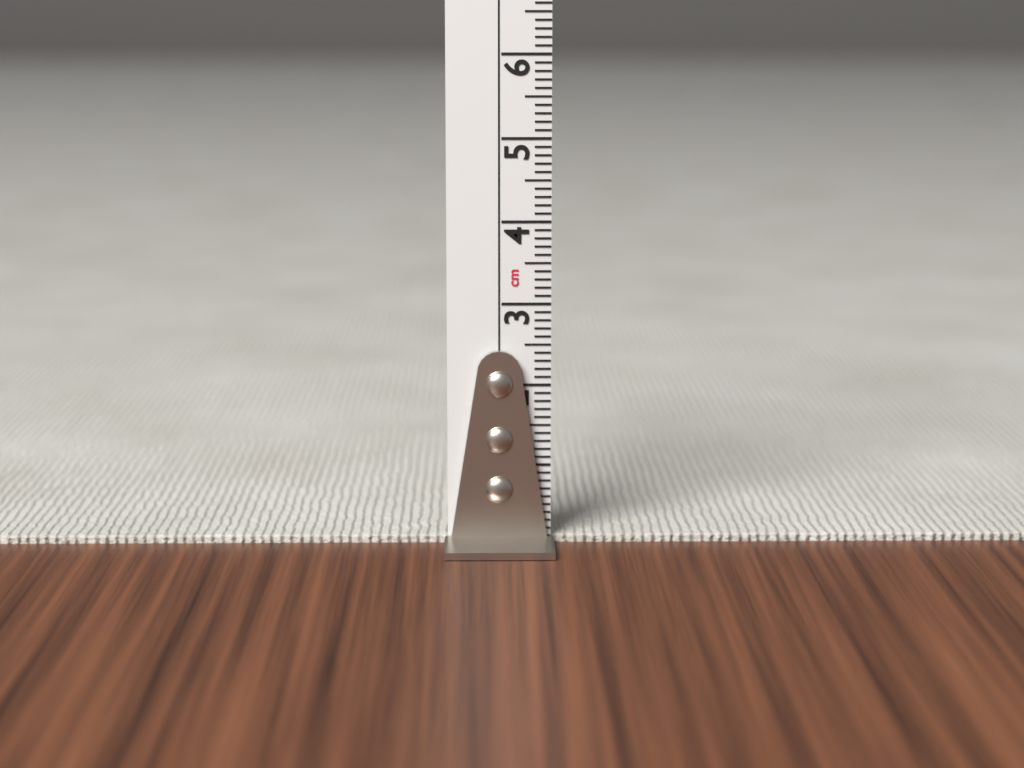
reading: 0.1 cm
